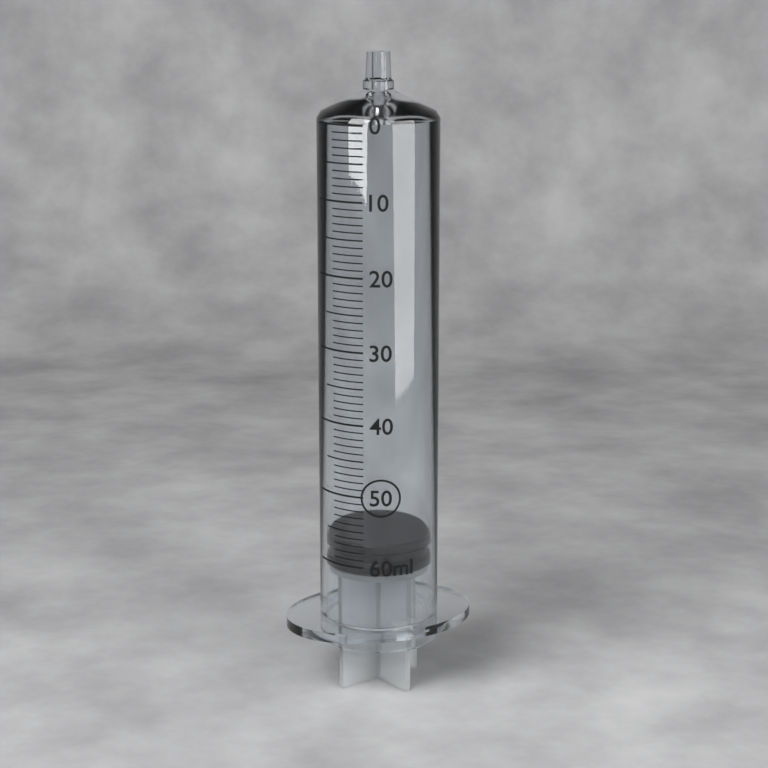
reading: 57 ml
